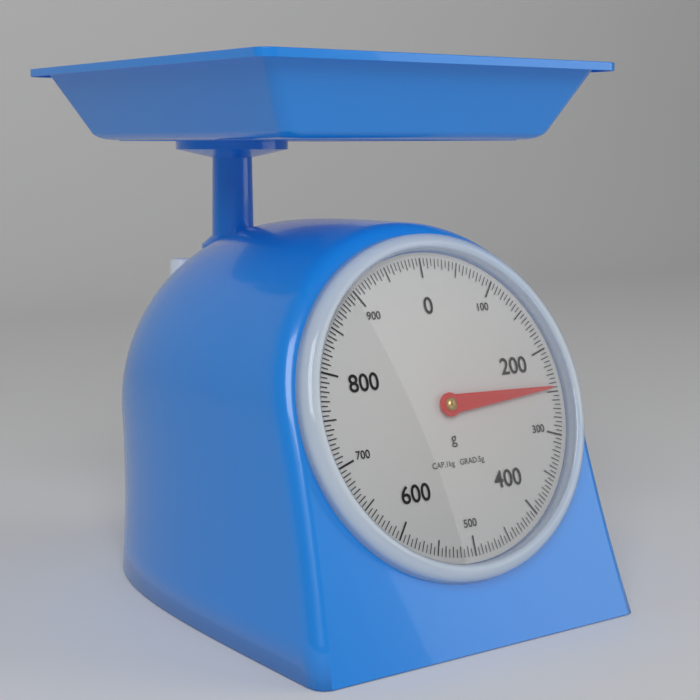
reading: 245 g
